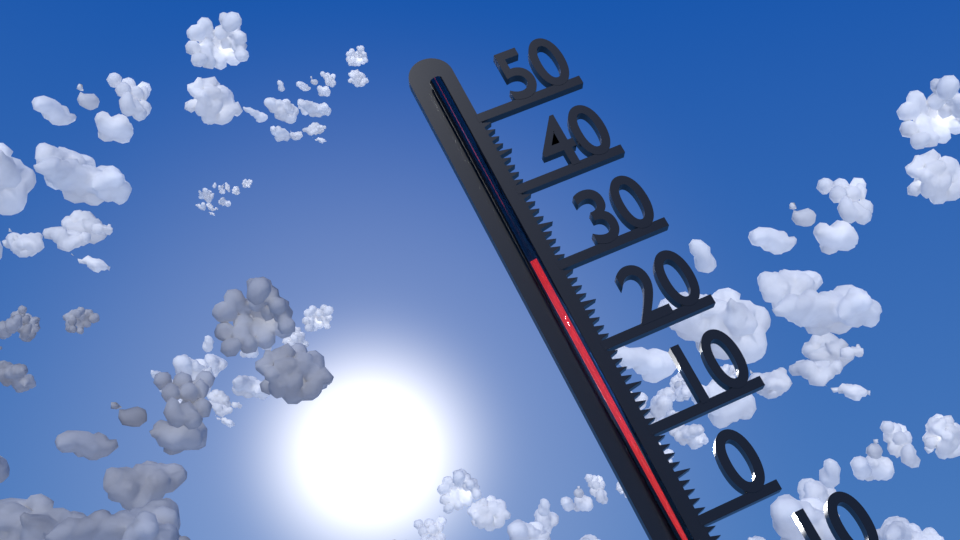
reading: 31 °C
